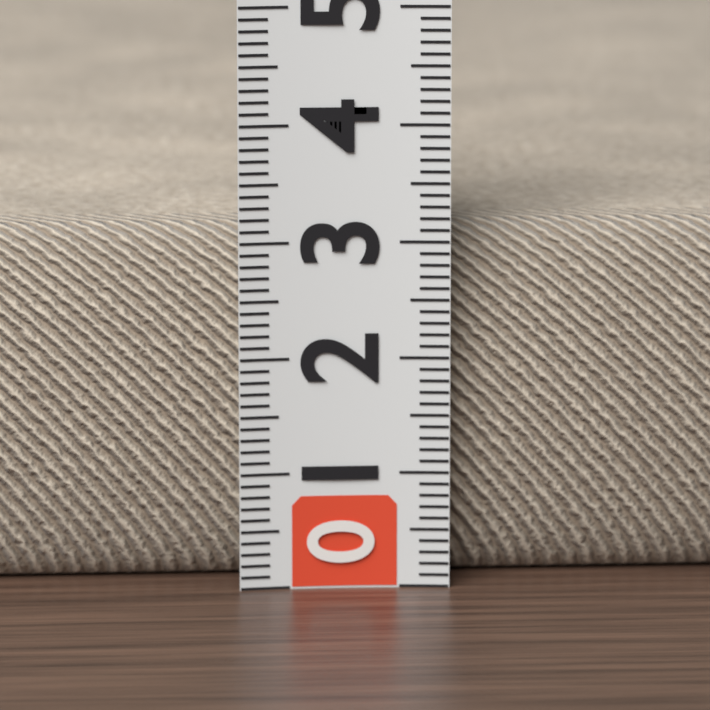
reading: 3.1 (no unit)
